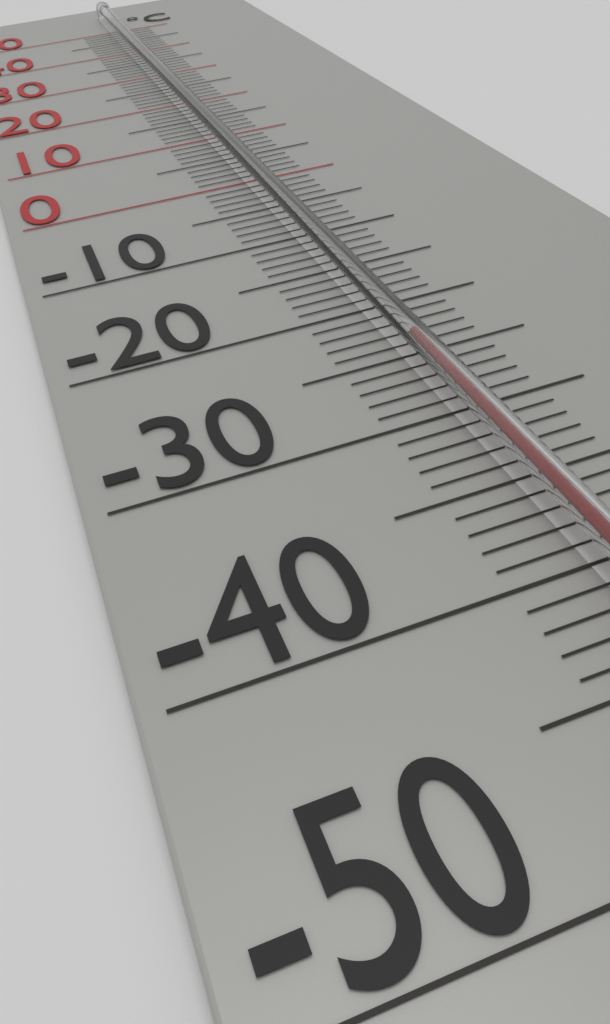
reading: -25 °C
